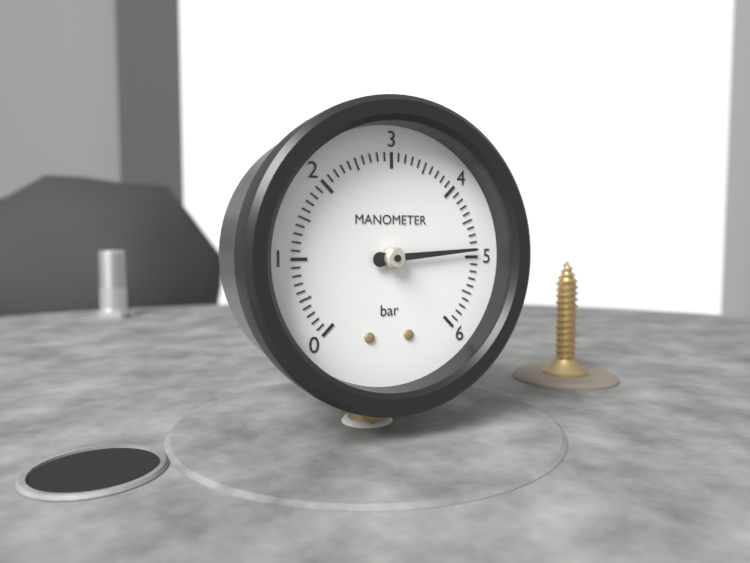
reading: 4.9 bar
